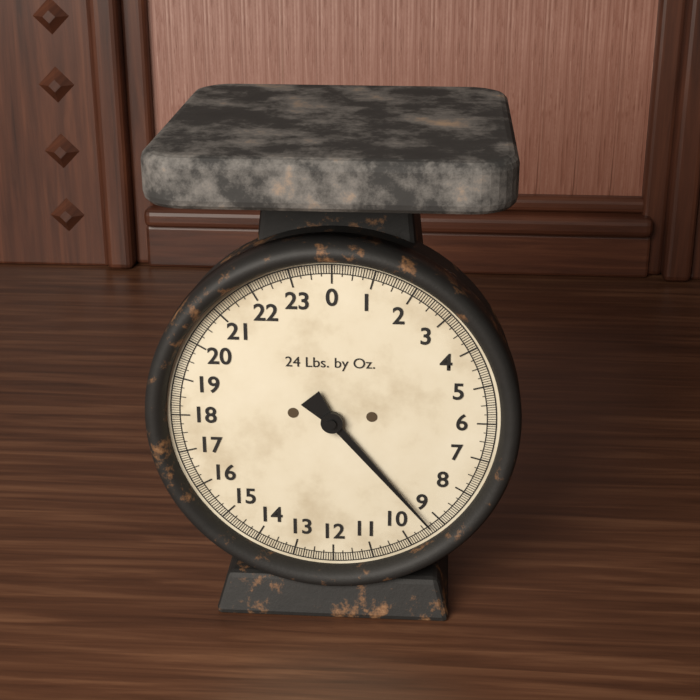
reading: 9.3125 lb
